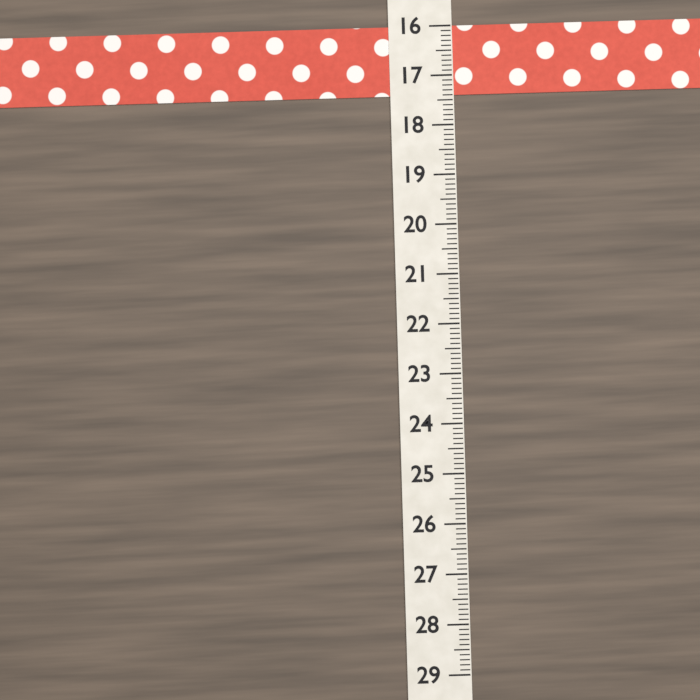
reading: 17.4 (no unit)
